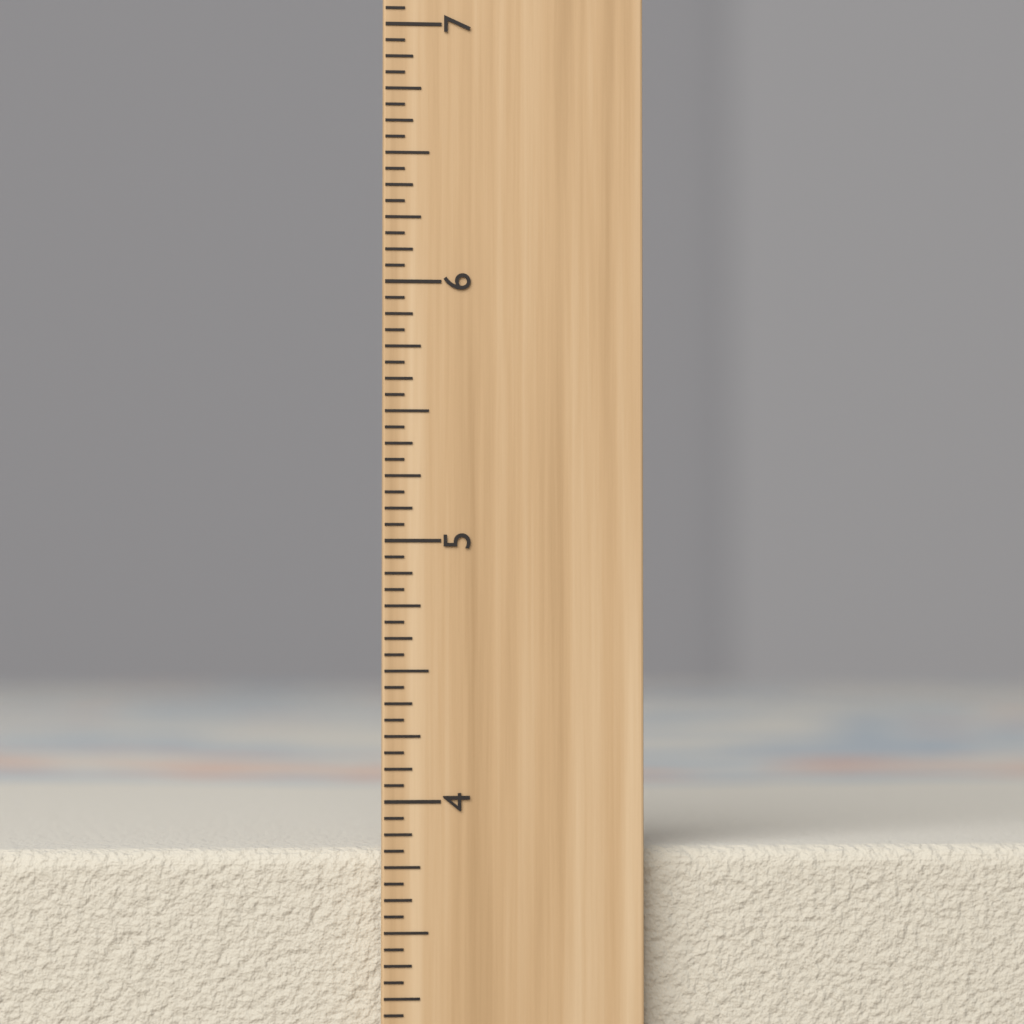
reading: 3.8125 inch
